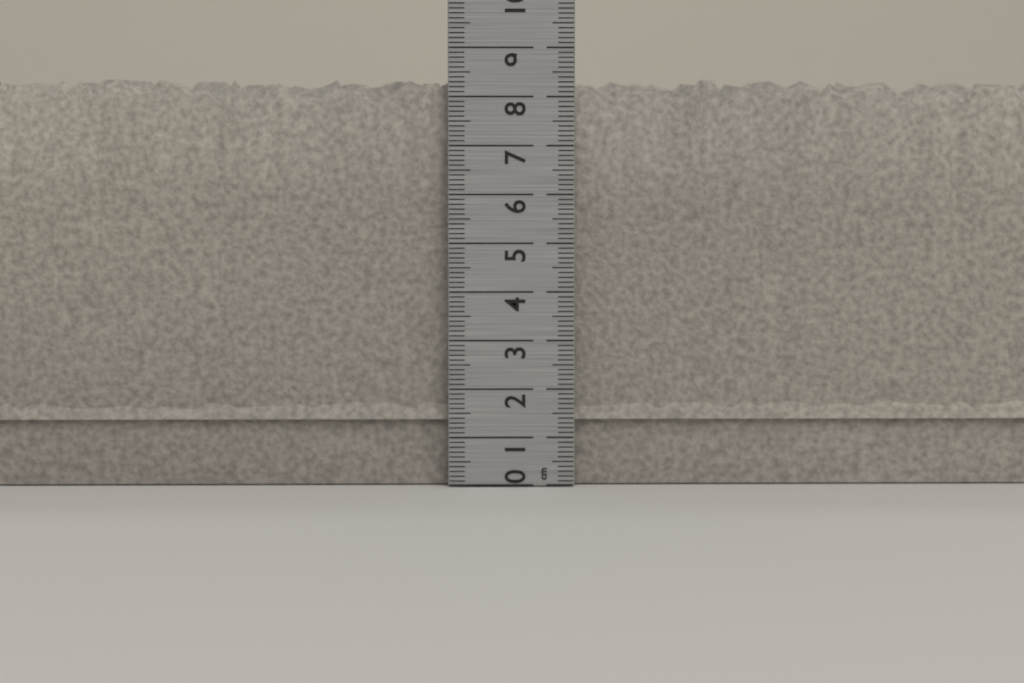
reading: 8.5 cm
